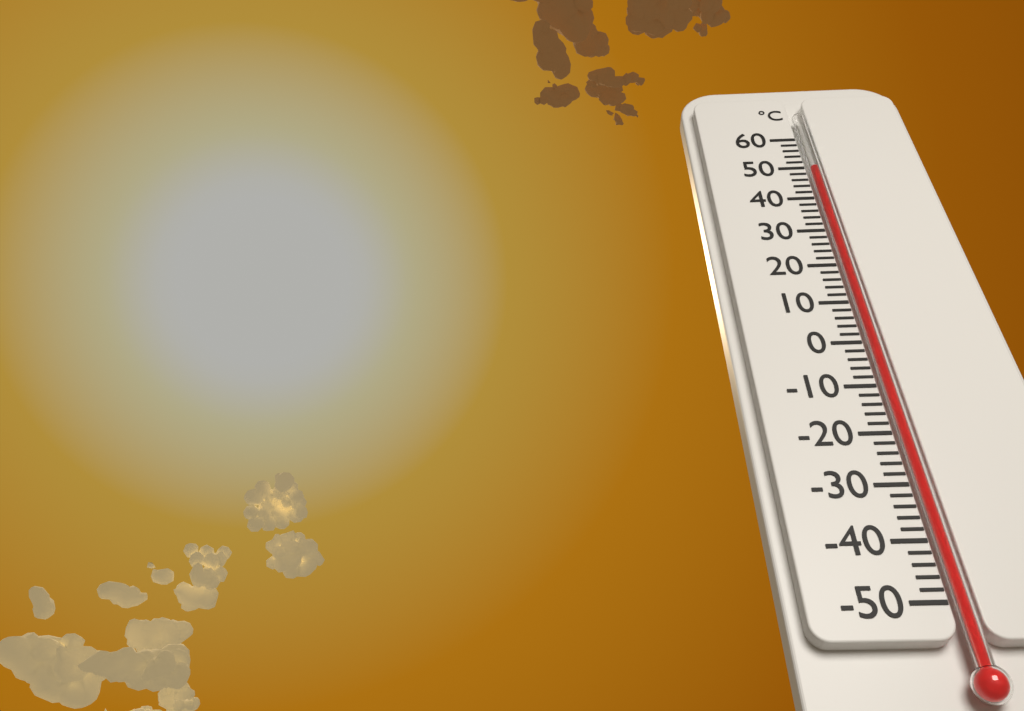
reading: 50 °C
